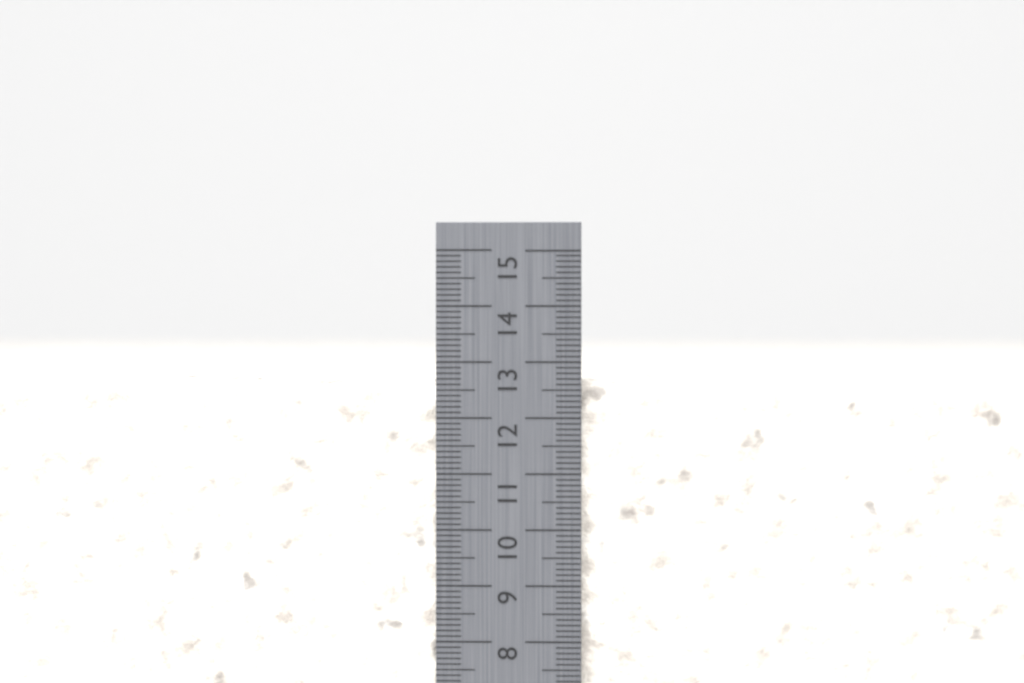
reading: 12.7 cm
